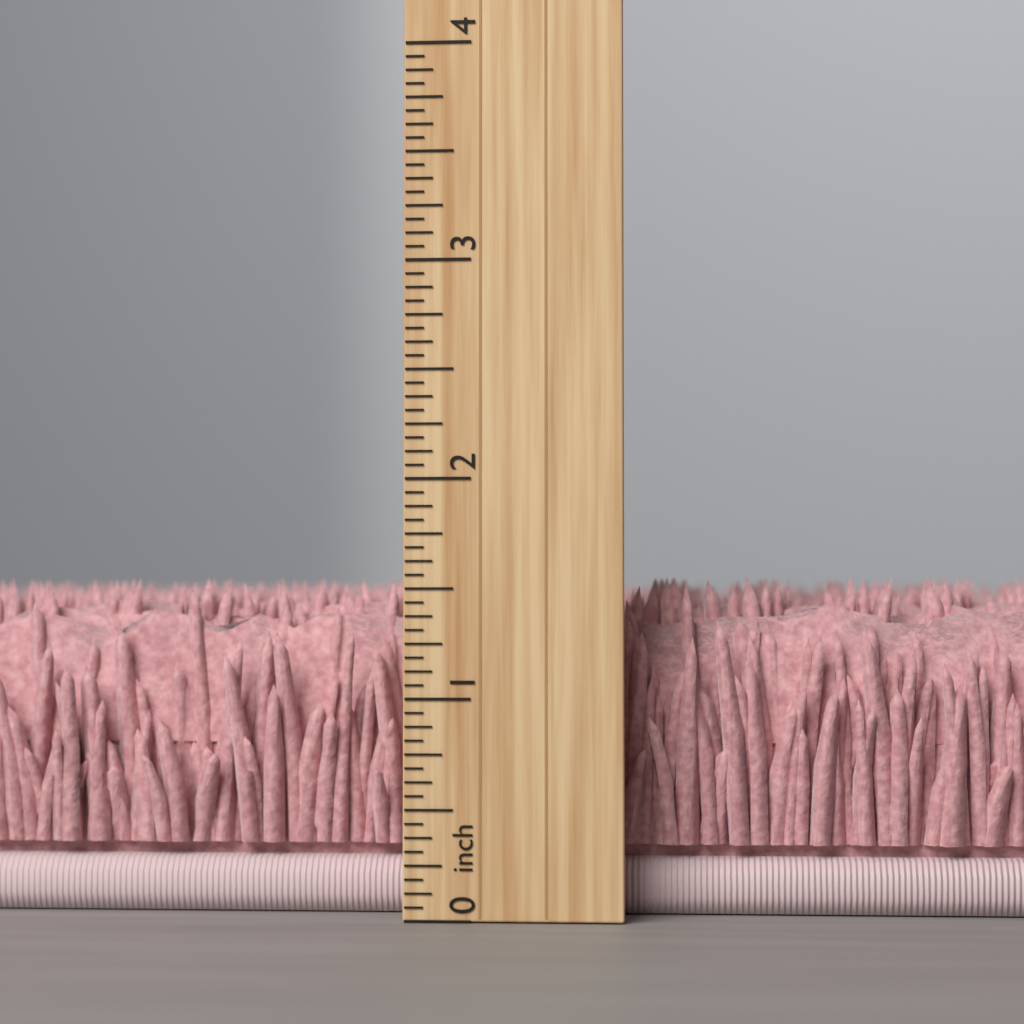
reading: 1.5625 inch
